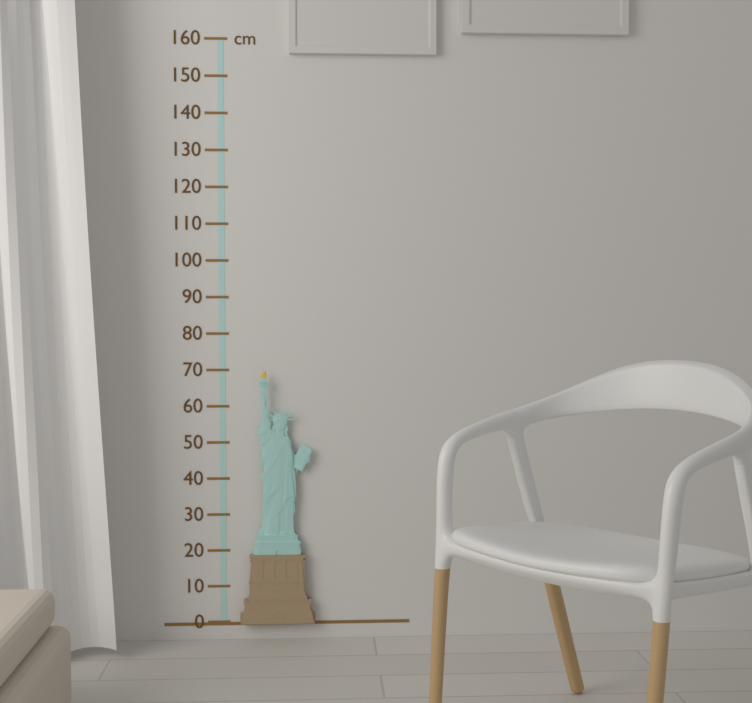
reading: 70 cm
